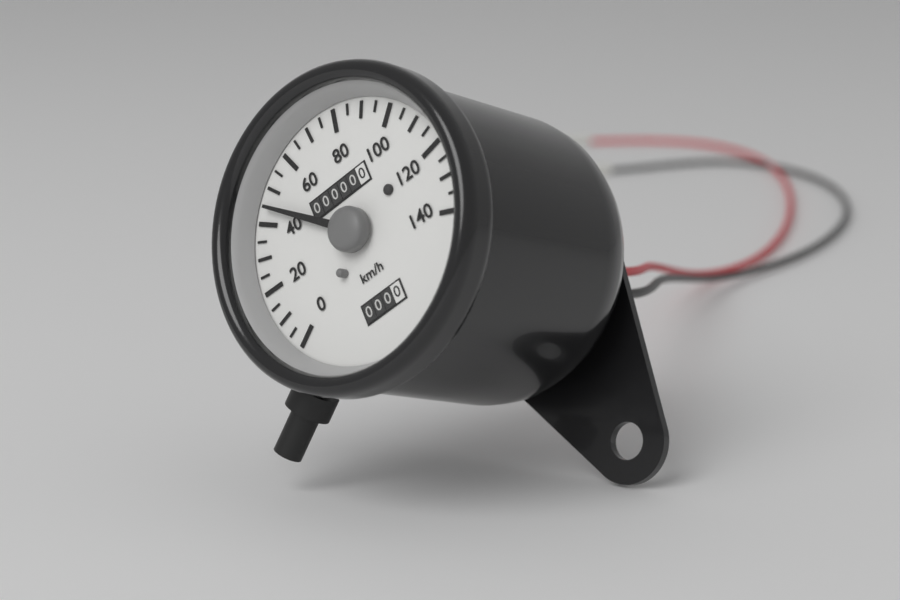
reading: 45 km/h
